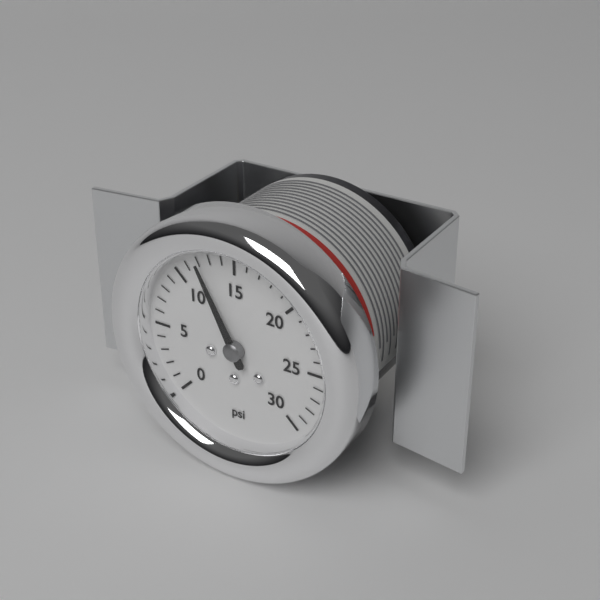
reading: 12 psi
